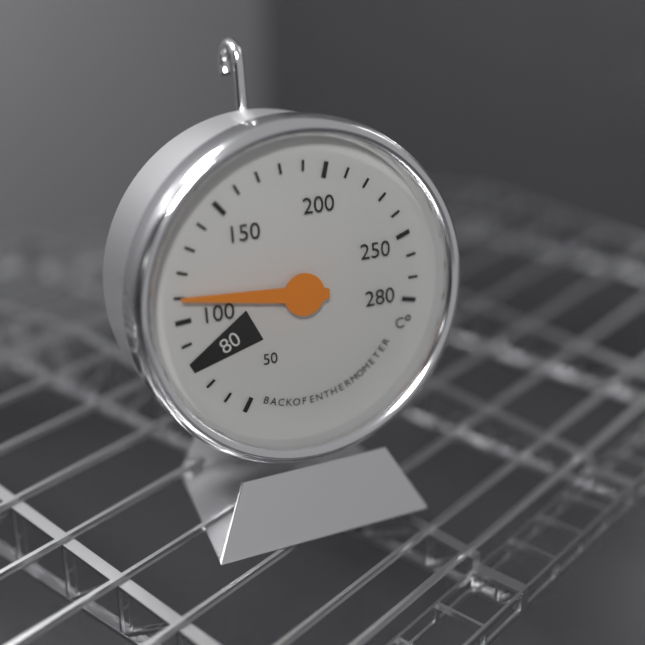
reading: 110 °C
